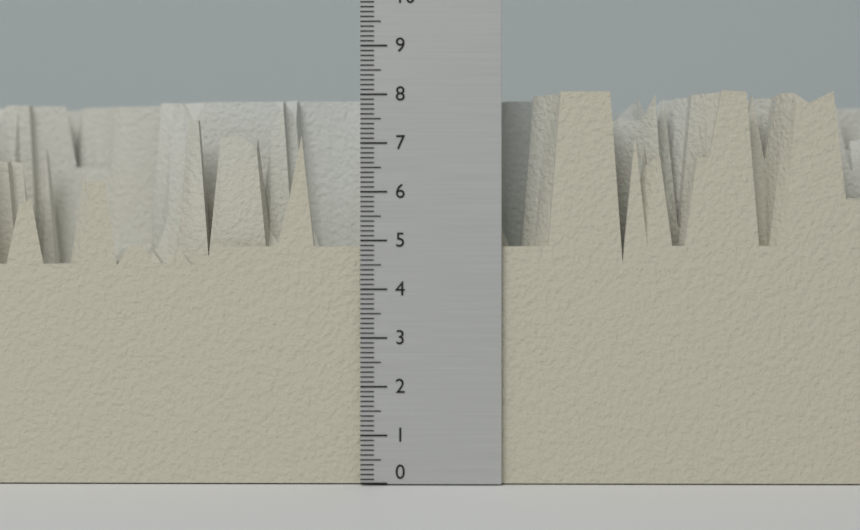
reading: 8.1 (no unit)
